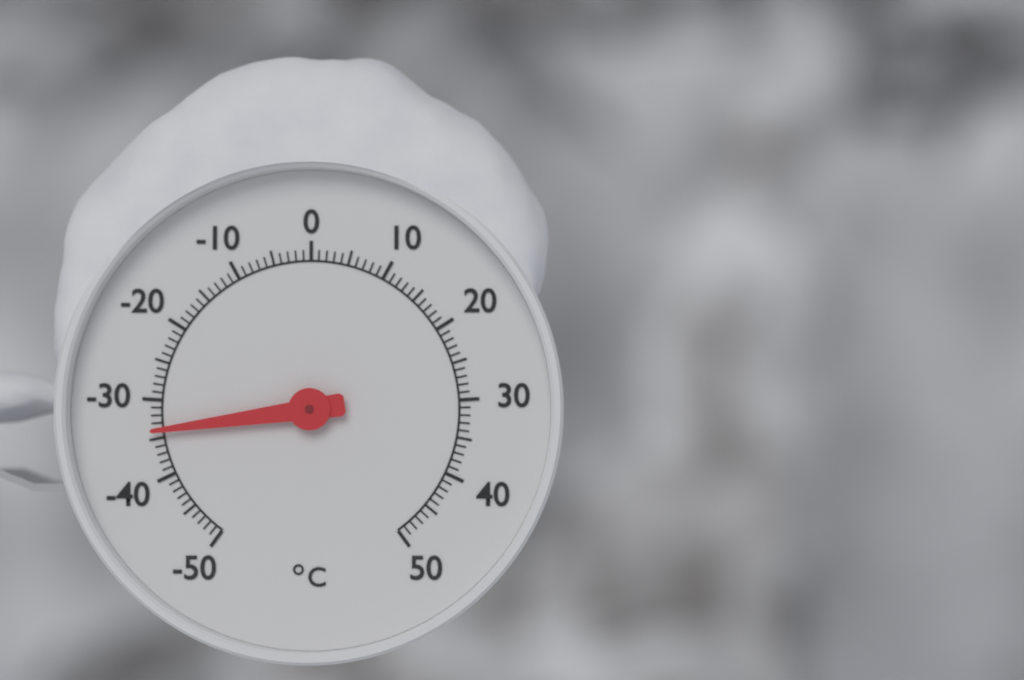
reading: -34 °C
